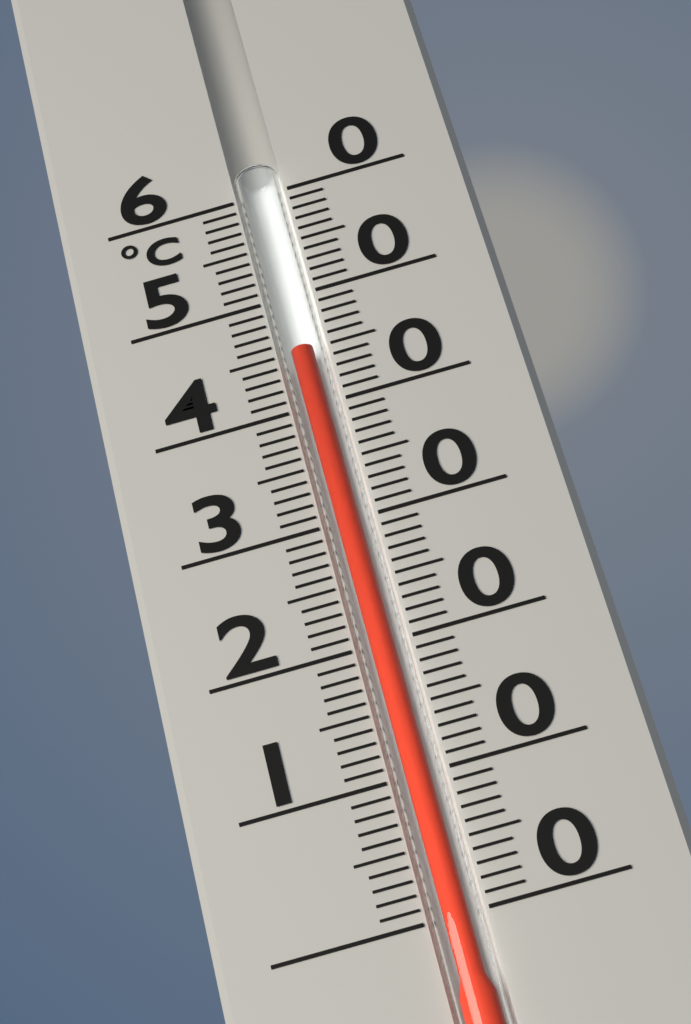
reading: 45 °C
